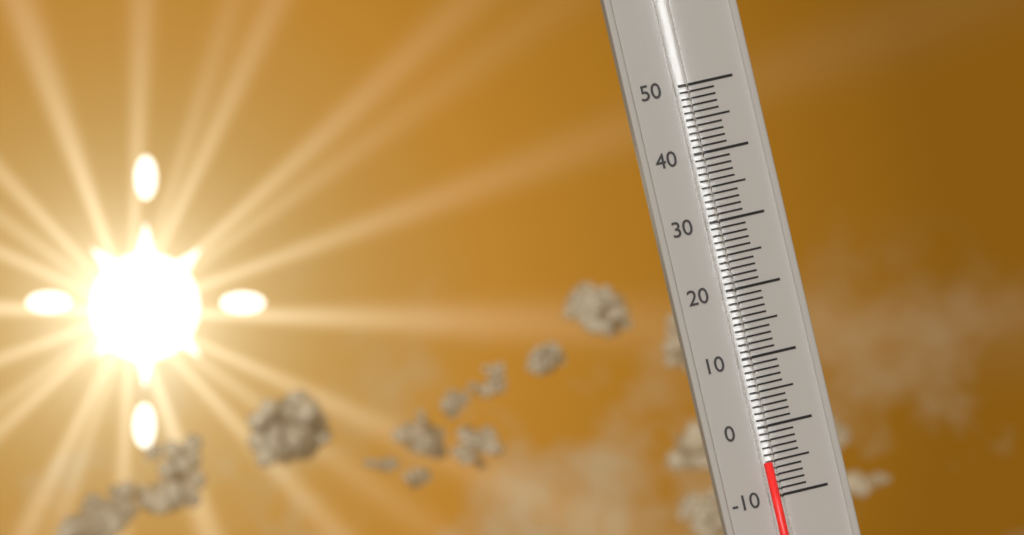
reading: -5 (no unit)
